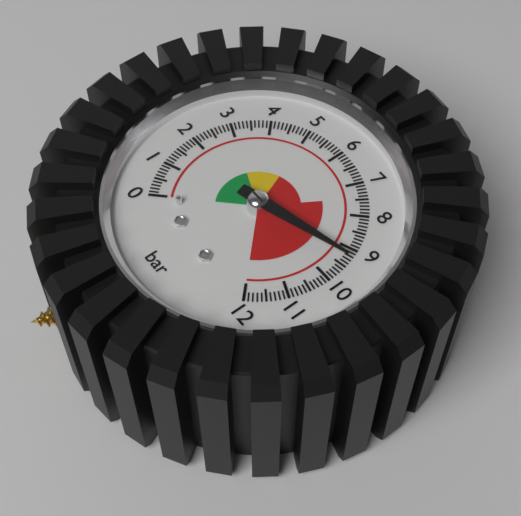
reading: 9.3 bar
